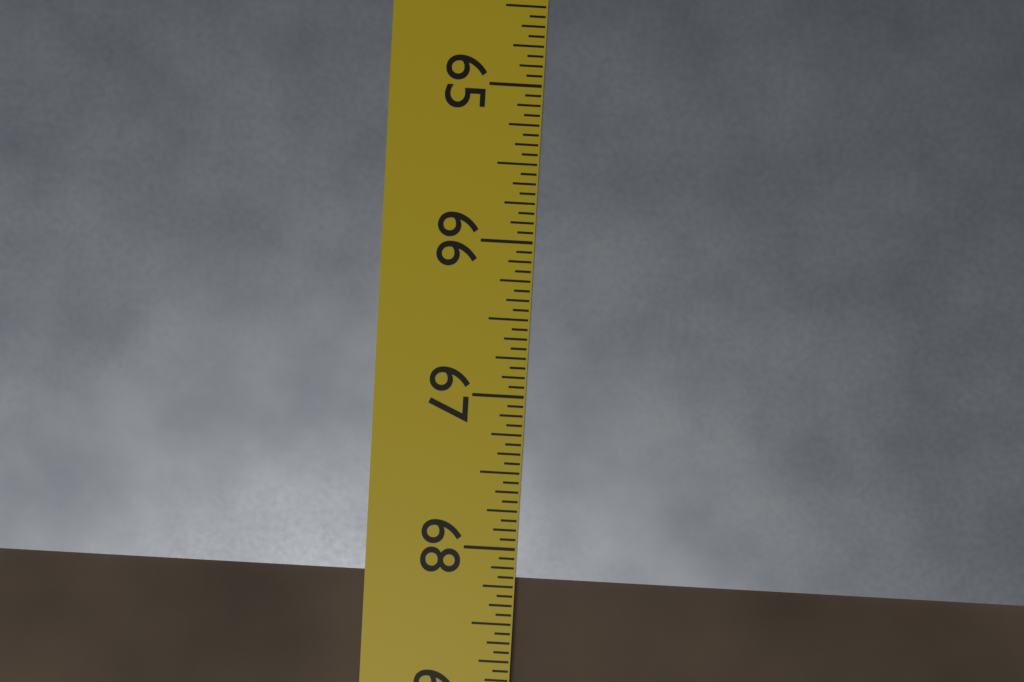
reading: 68.1875 in
